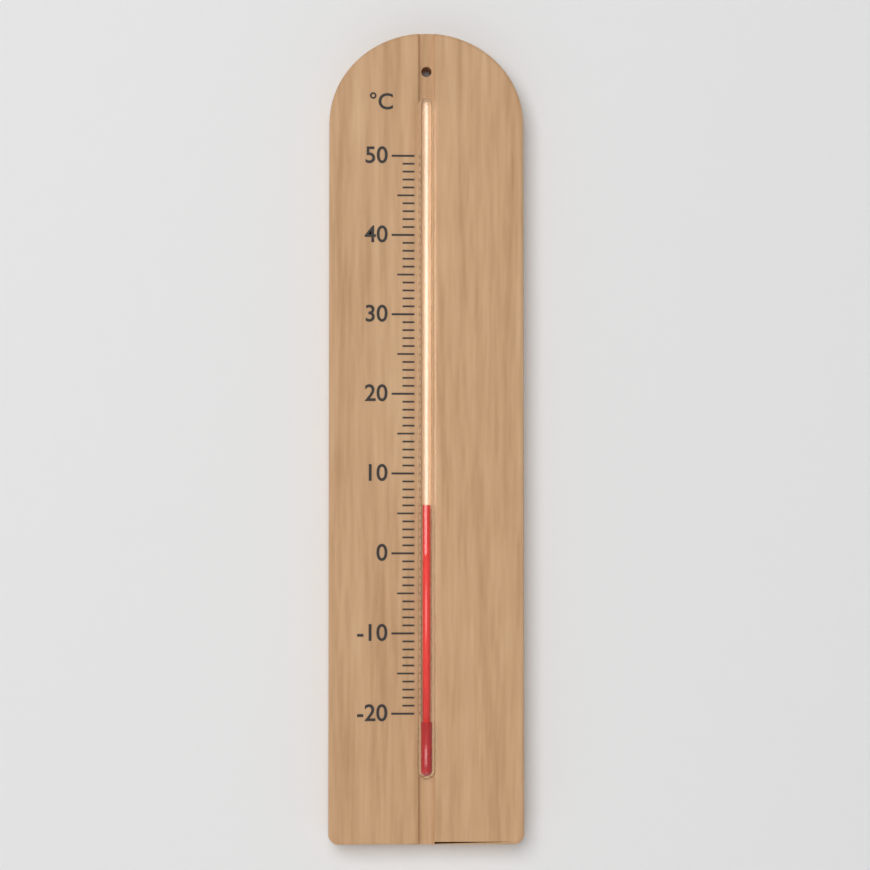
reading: 6 °C
